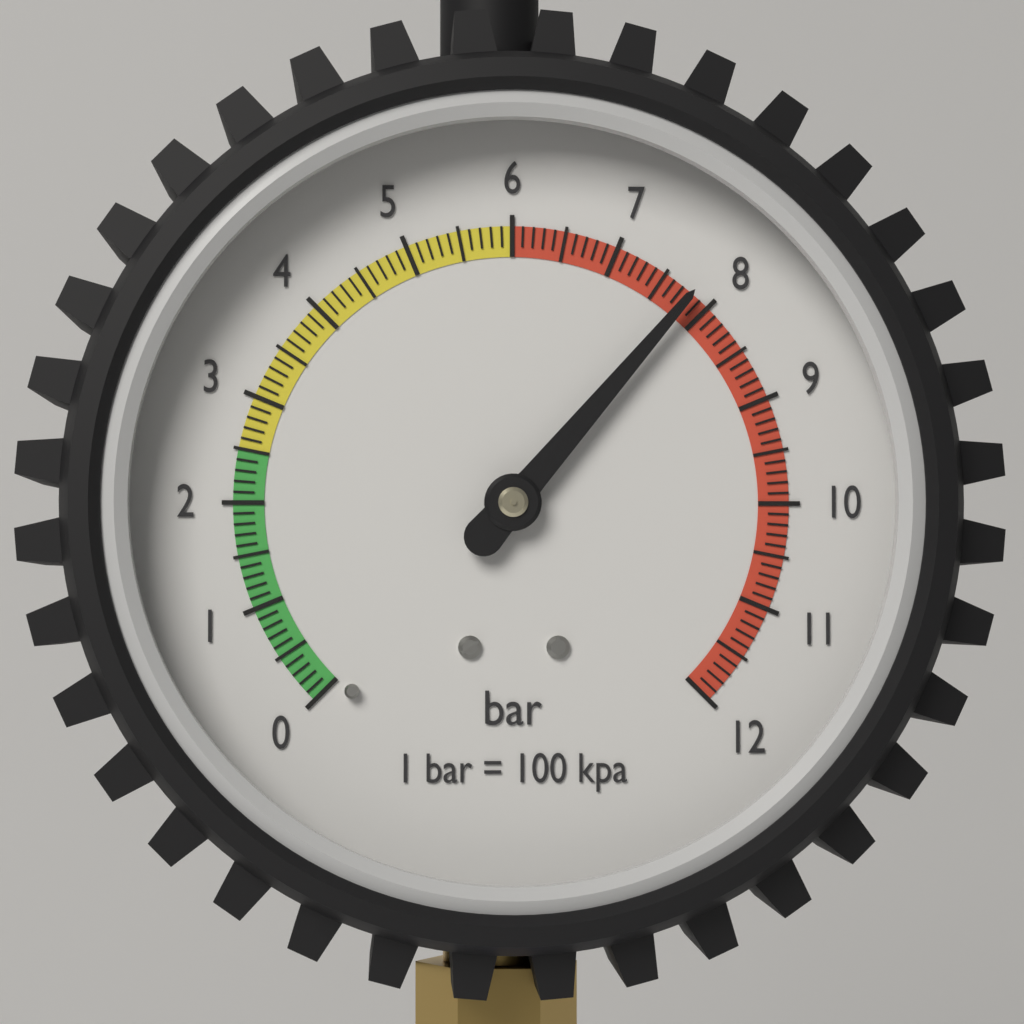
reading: 7.8 bar
